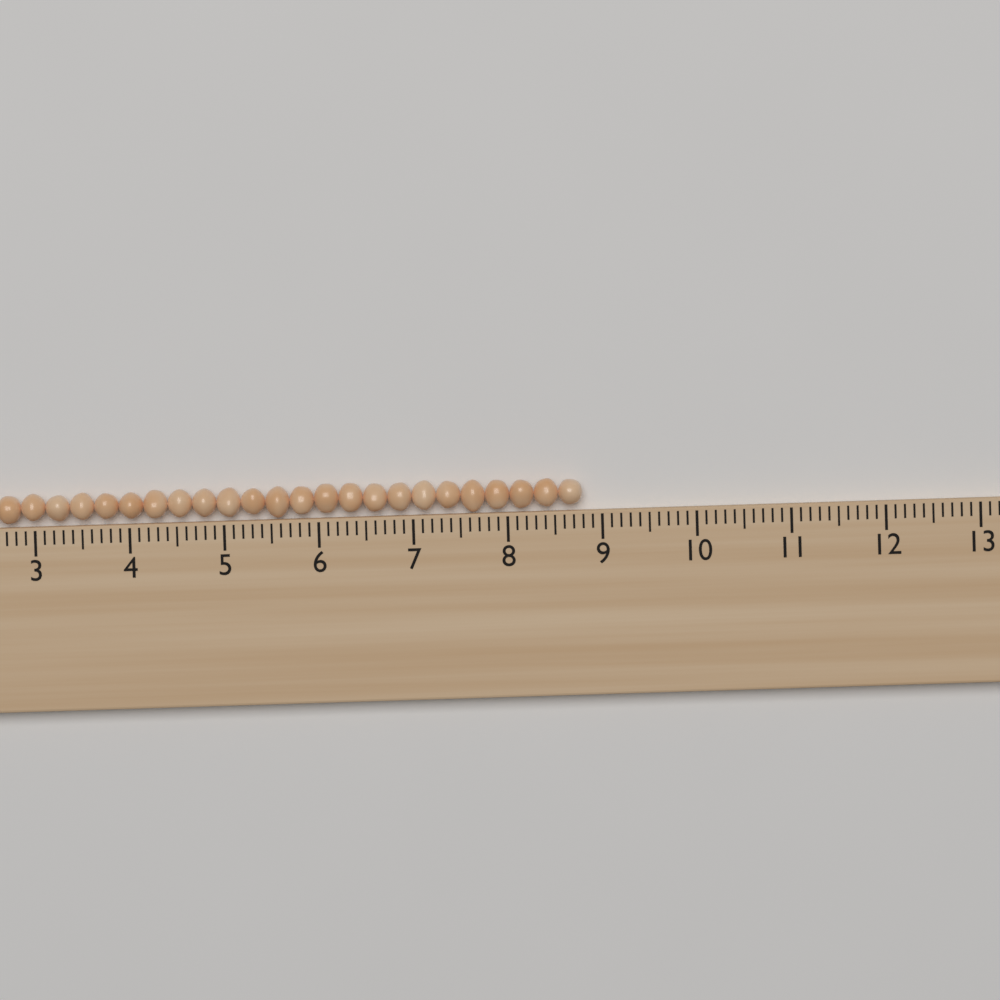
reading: 8.8 (no unit)
